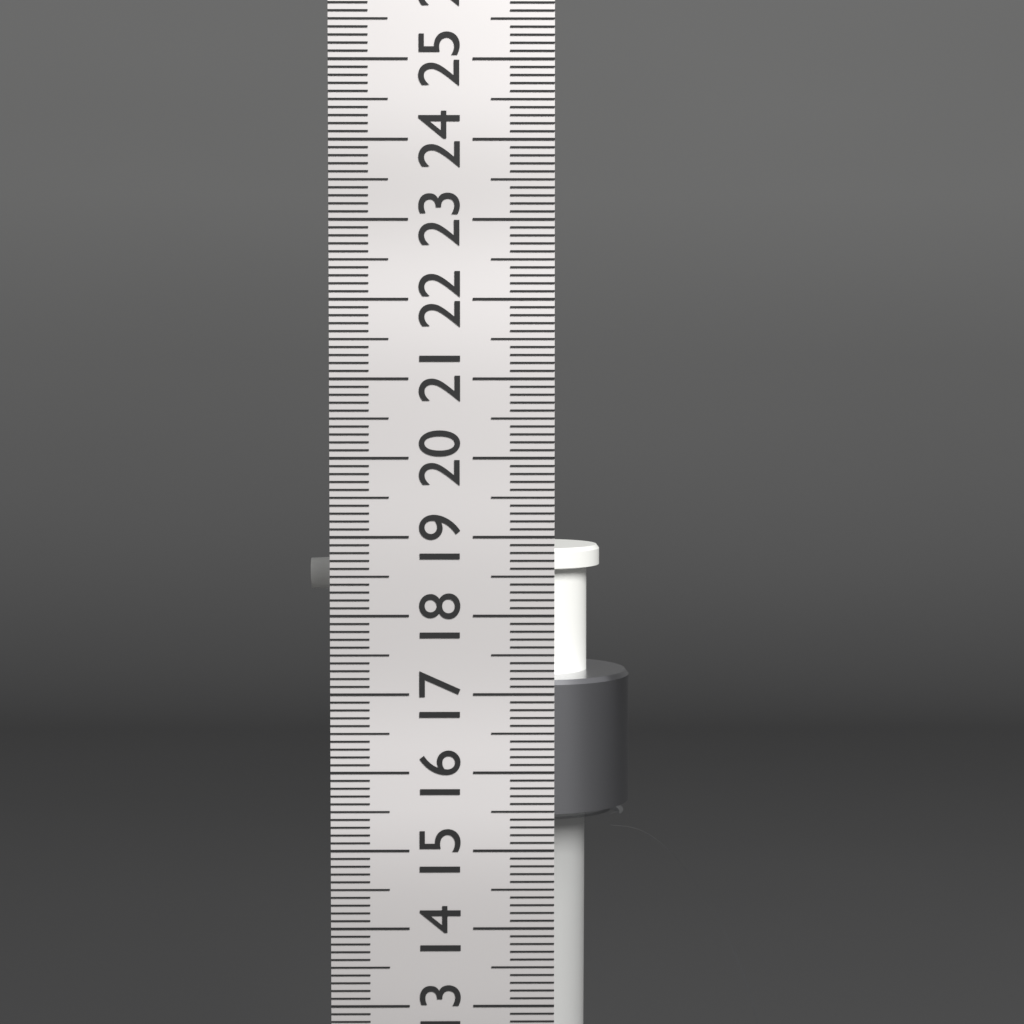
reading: 18.6 cm
